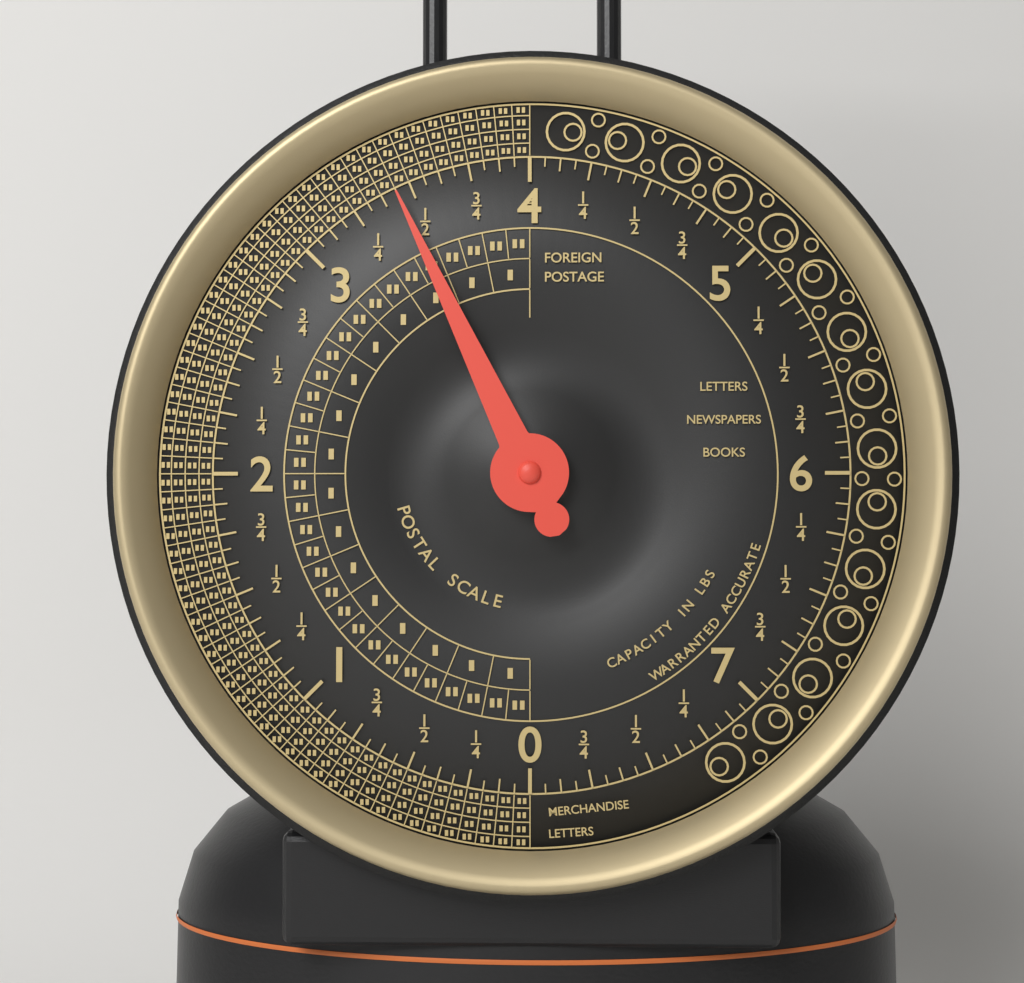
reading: 3.4375 lbs
